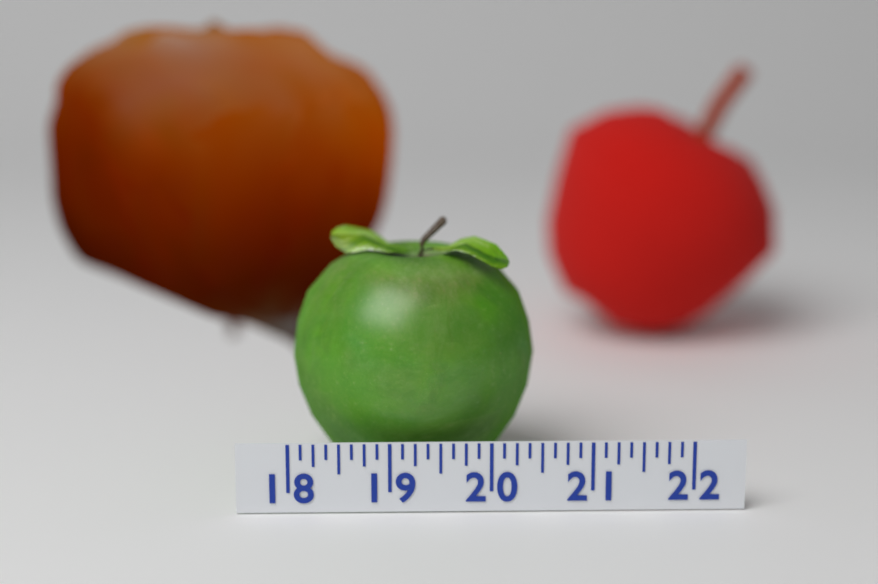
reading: 20.500 (no unit)
